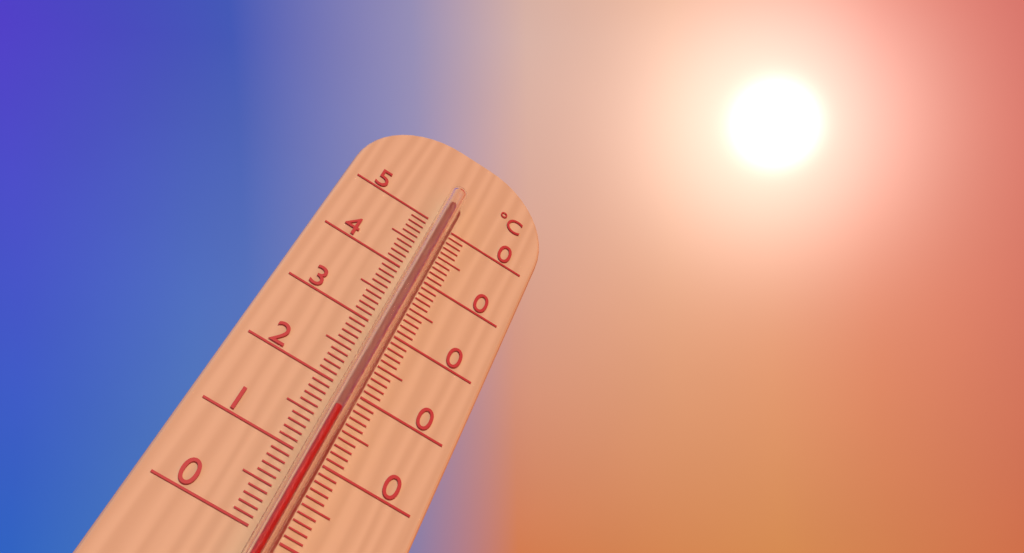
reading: 16 °C
